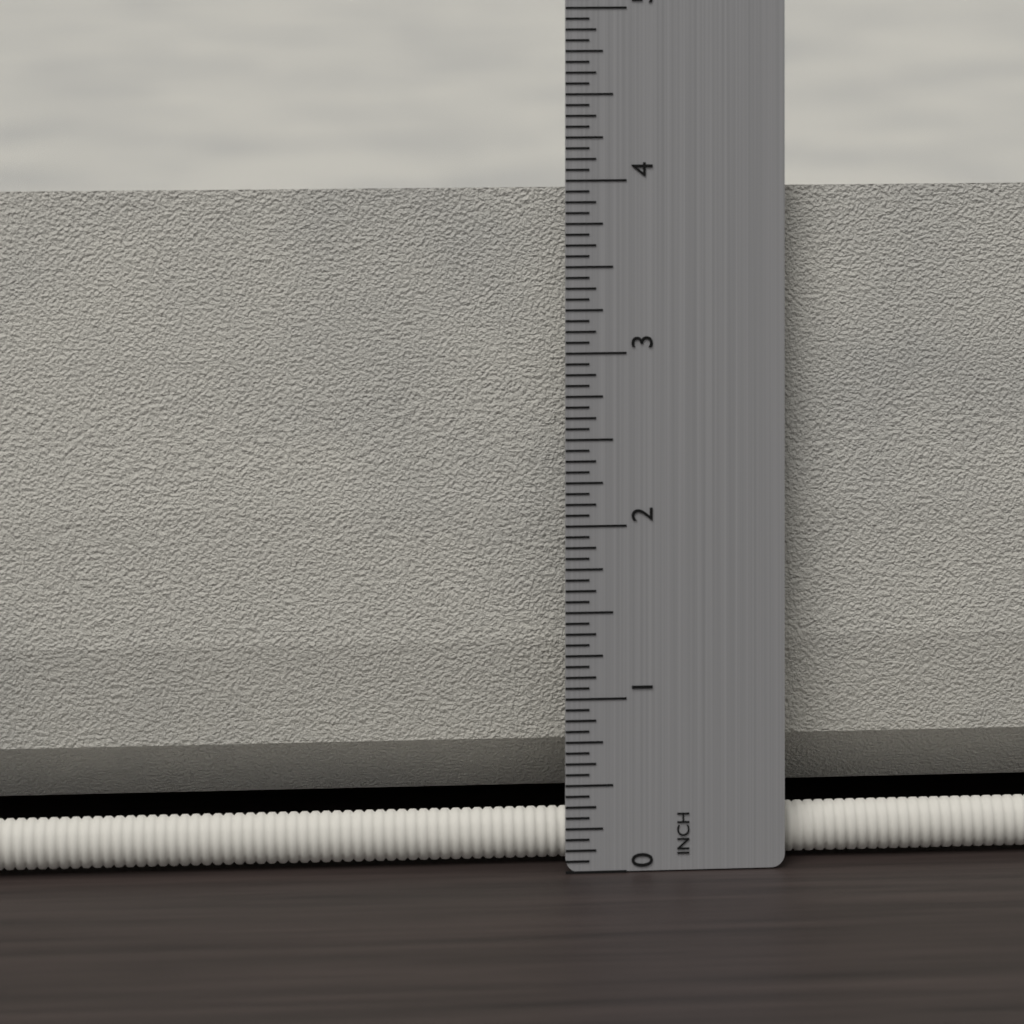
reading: 3.9375 in
